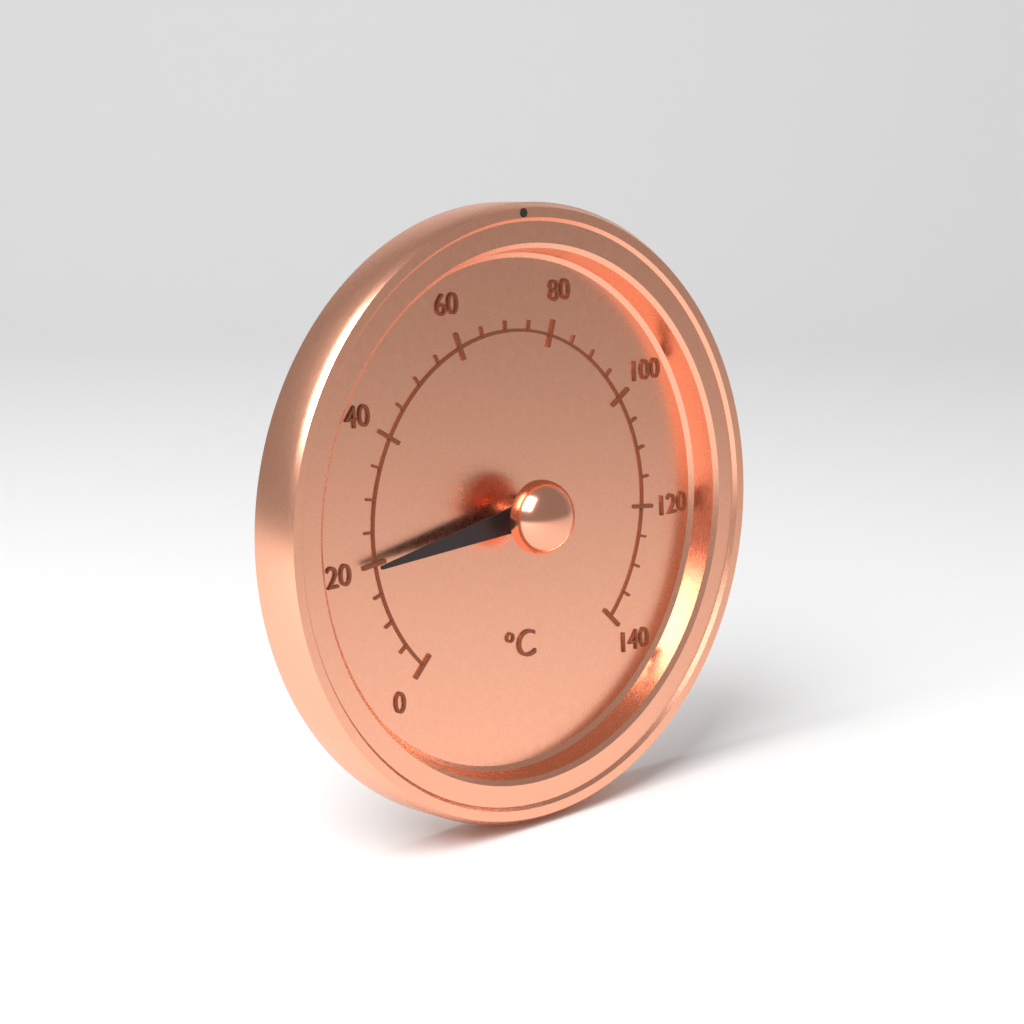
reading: 20 °C
